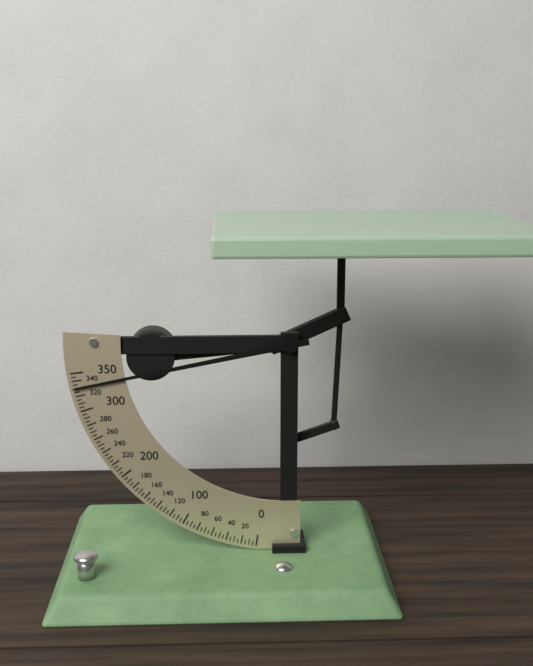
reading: 330 (no unit)
